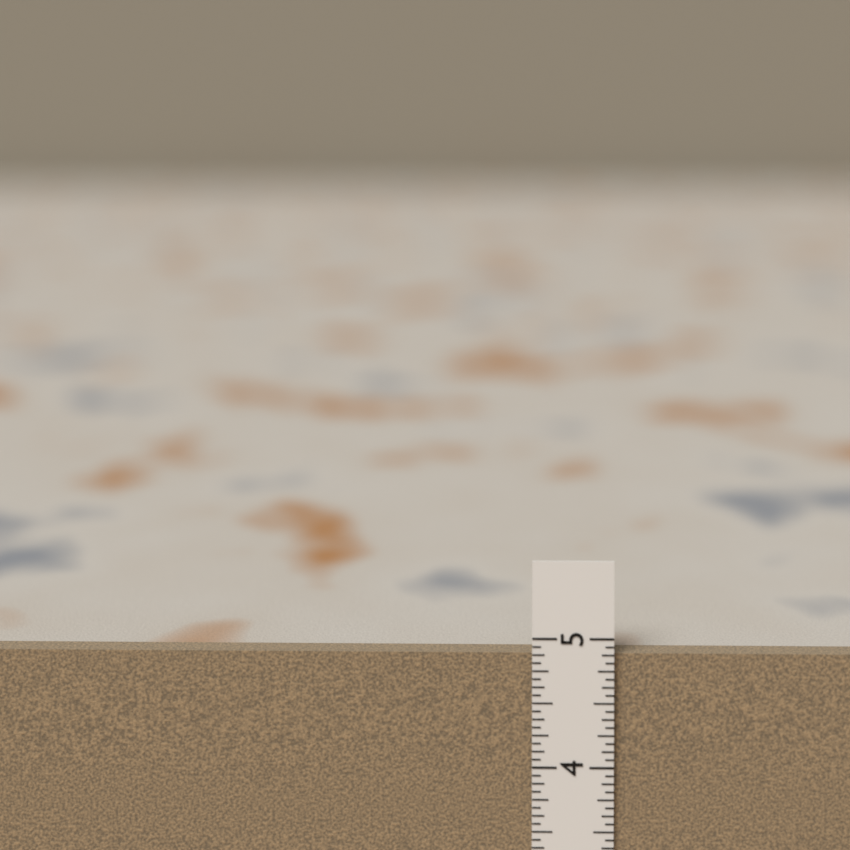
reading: 4.8750 in
